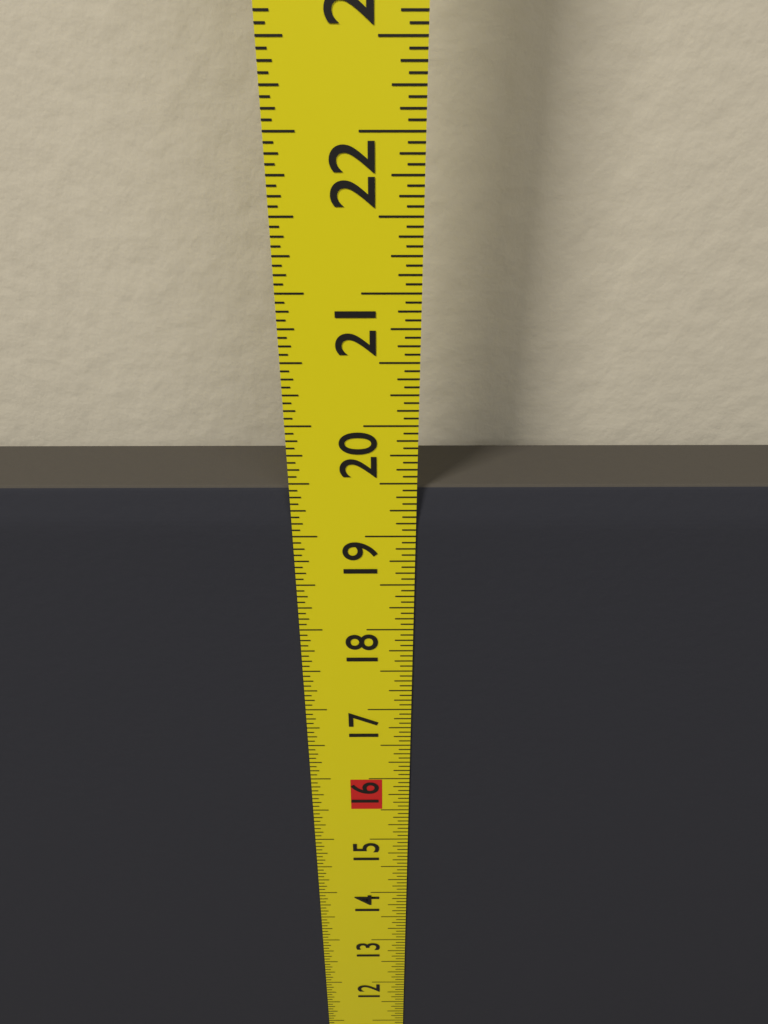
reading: 19.4375 in
